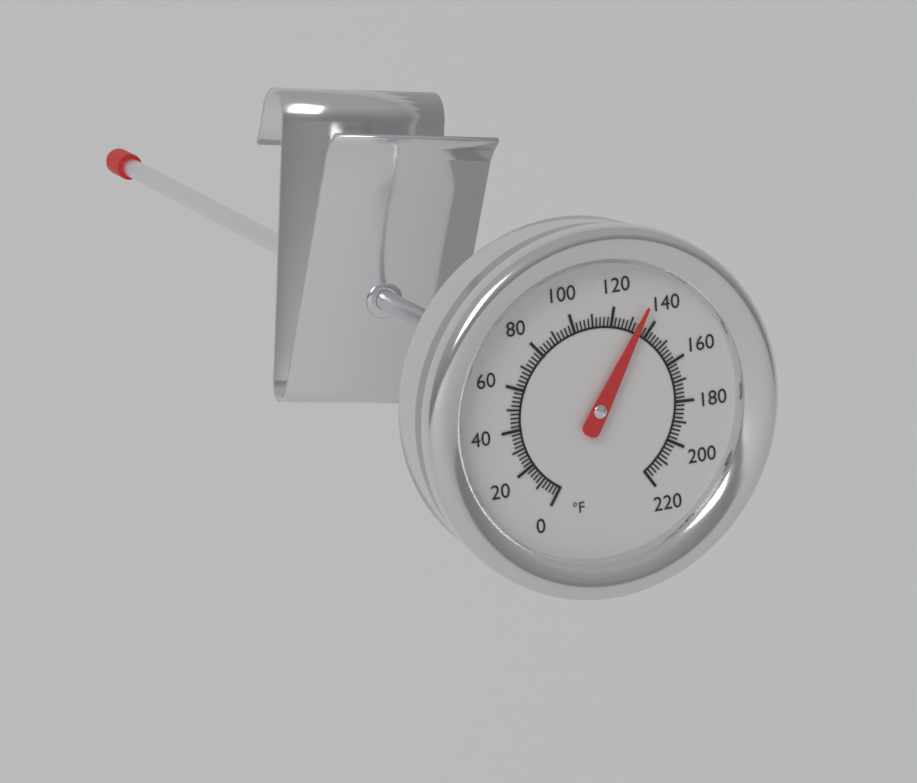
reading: 134 °F
